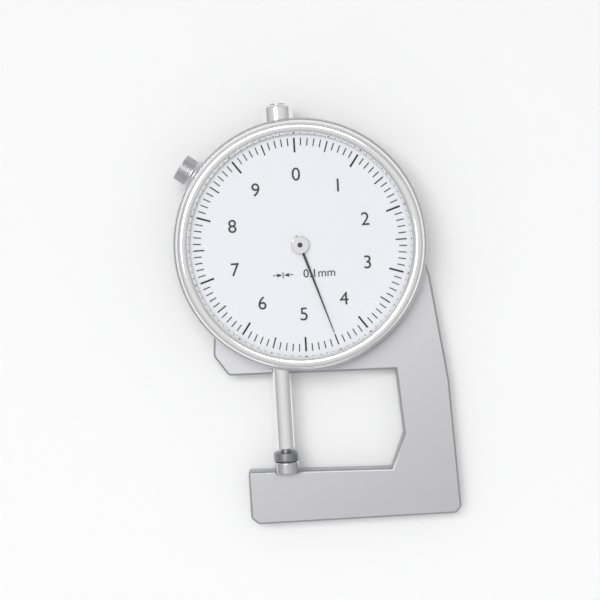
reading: 4.5 mm
